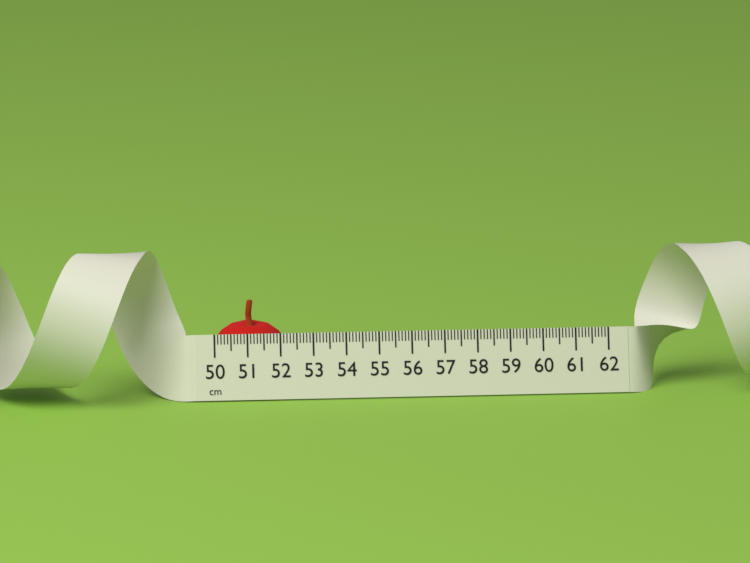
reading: 52.3 cm
